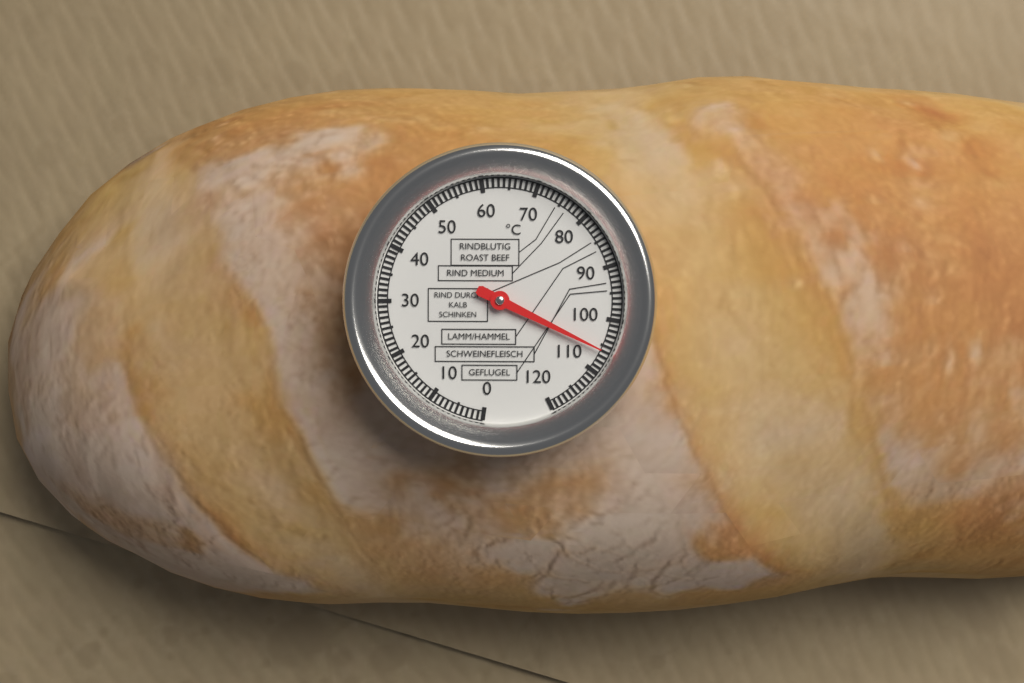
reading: 106 °C
